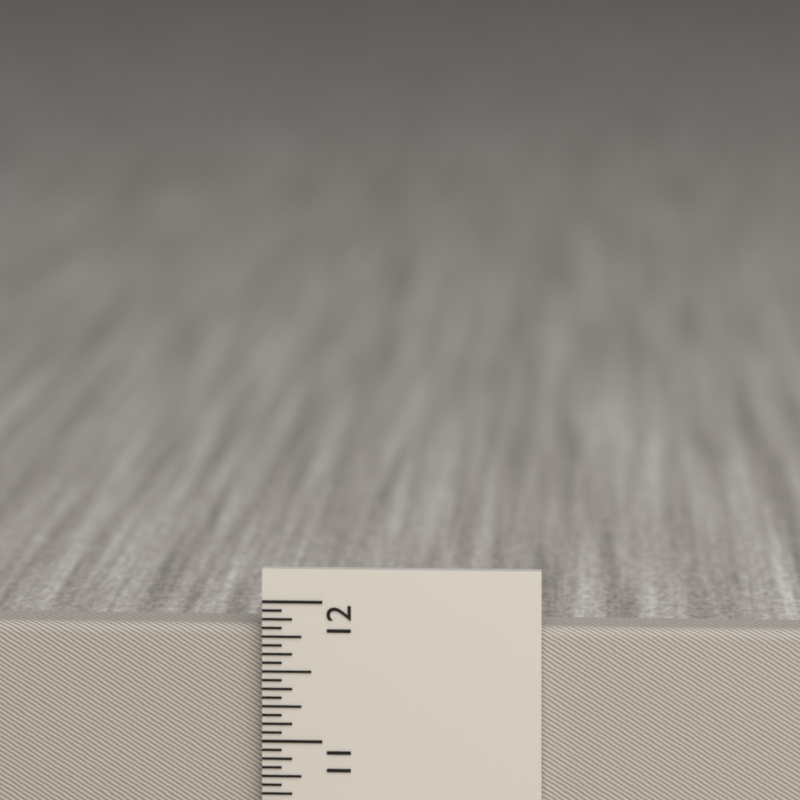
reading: 11.8125 in
